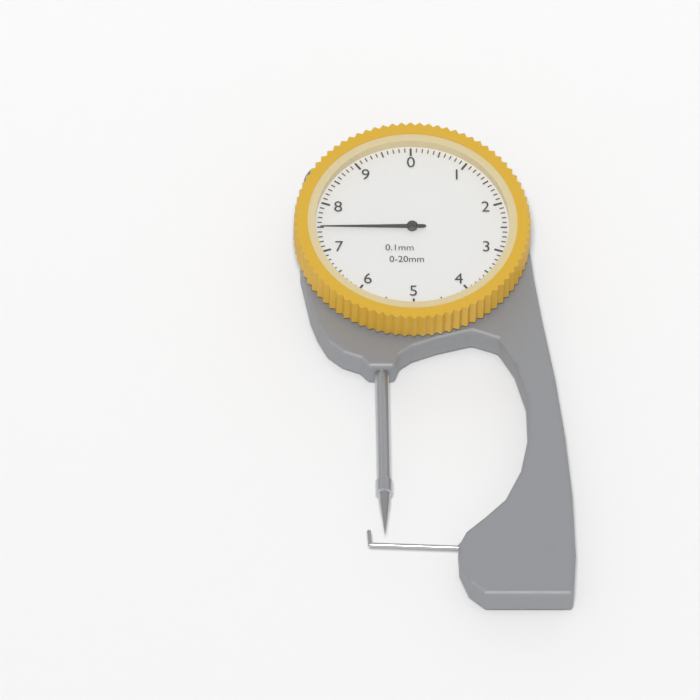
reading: 7.5 mm
